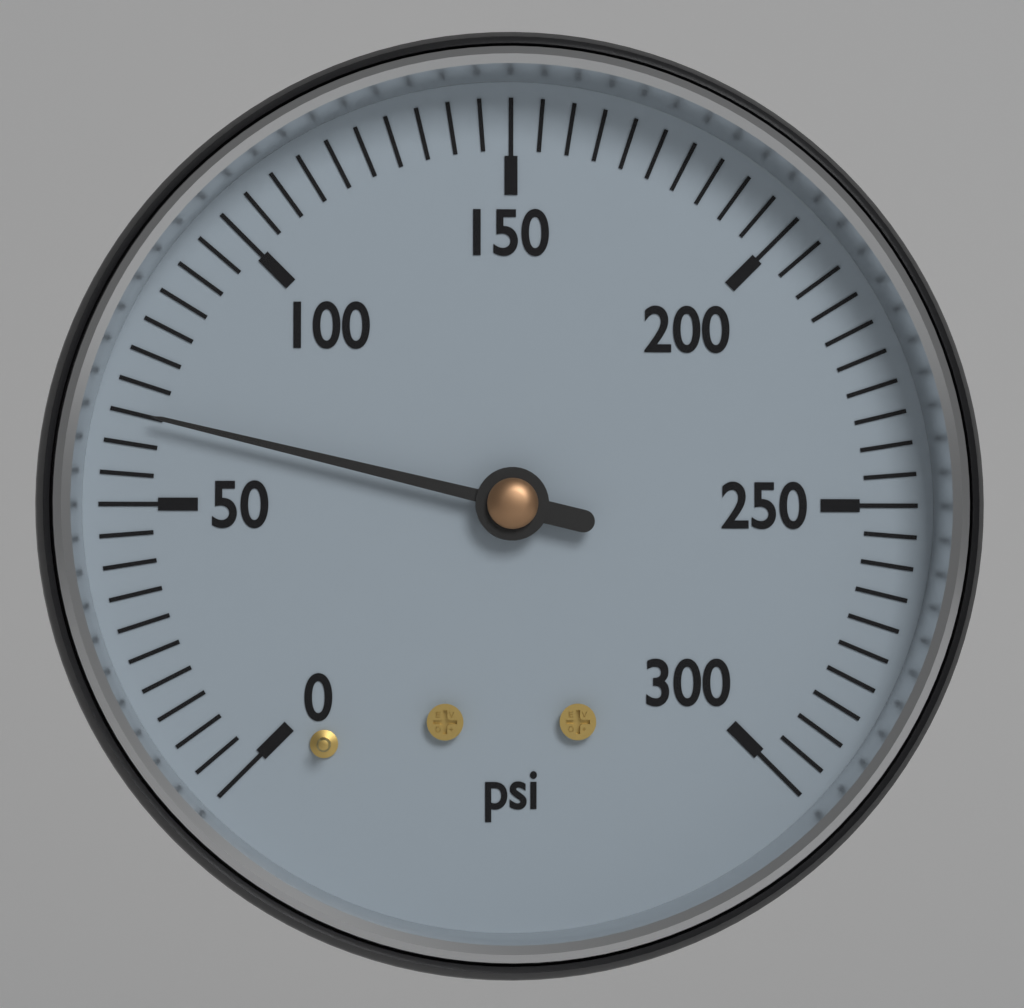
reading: 65 psi
